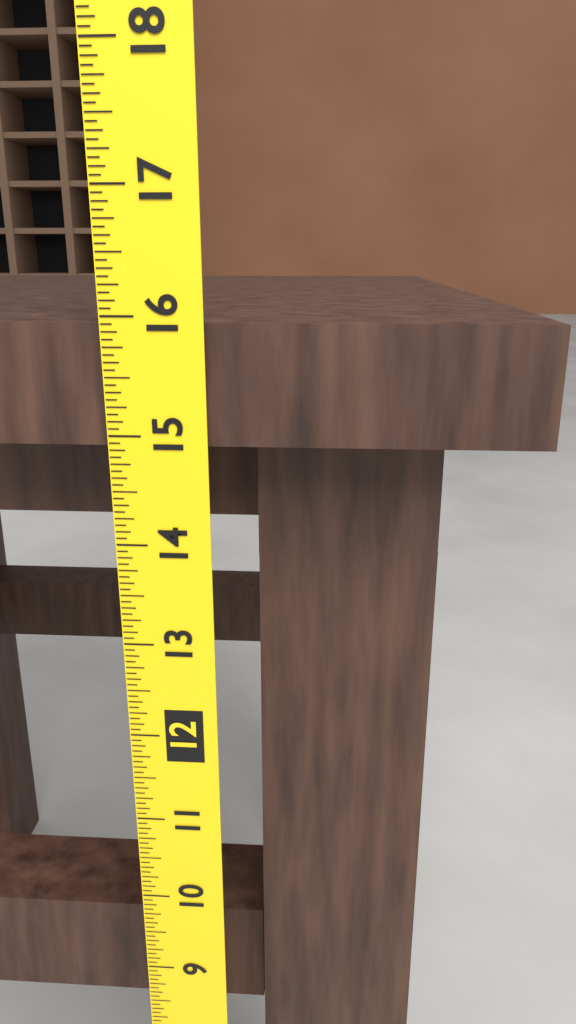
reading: 15.9375 (no unit)
